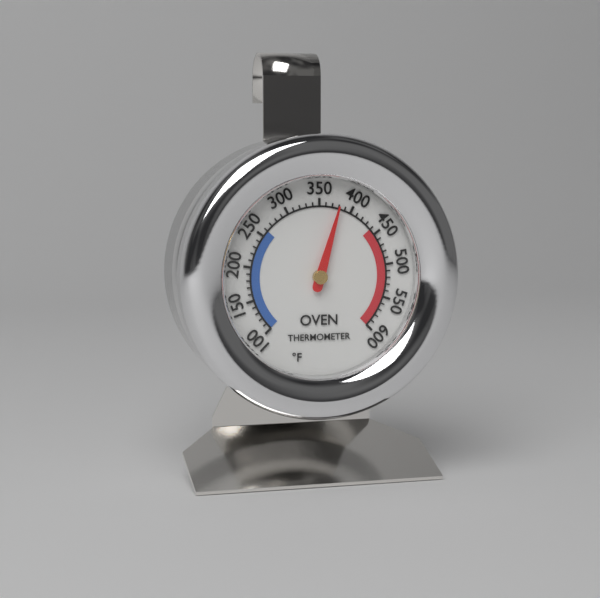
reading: 380 °F
